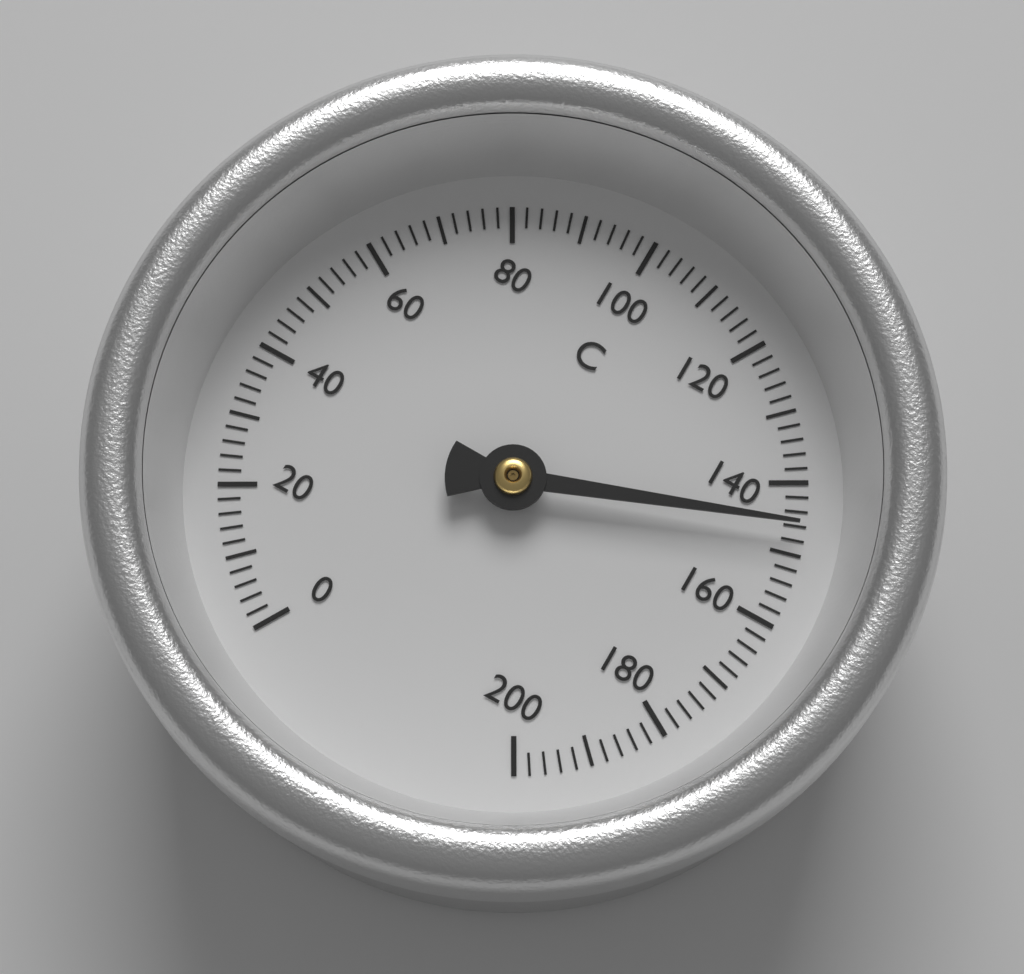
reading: 146 °C
